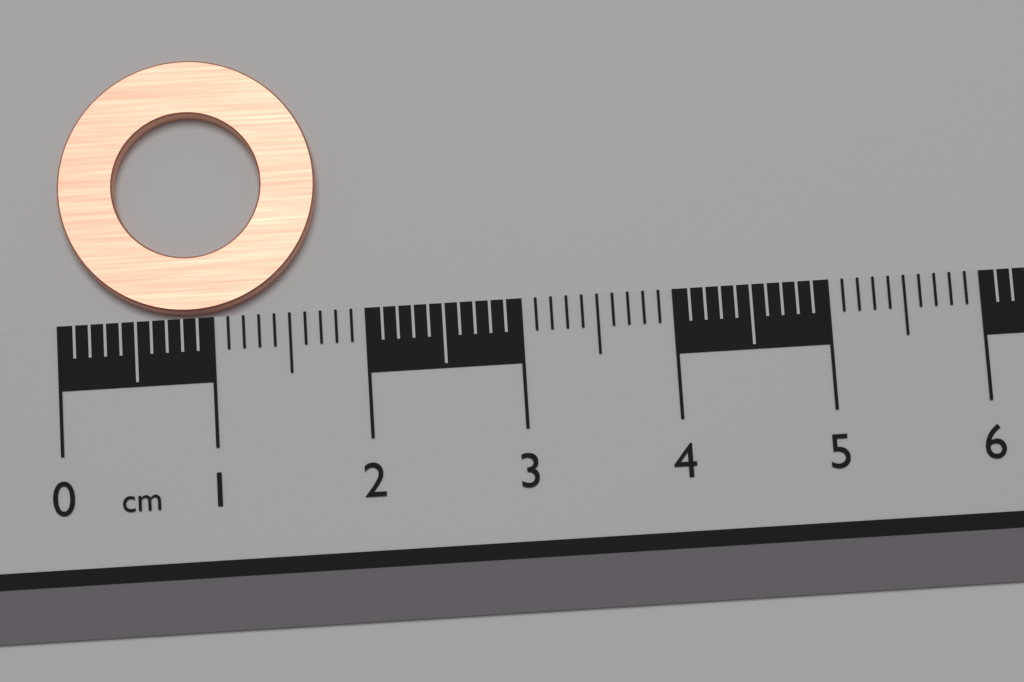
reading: 1.7 cm
